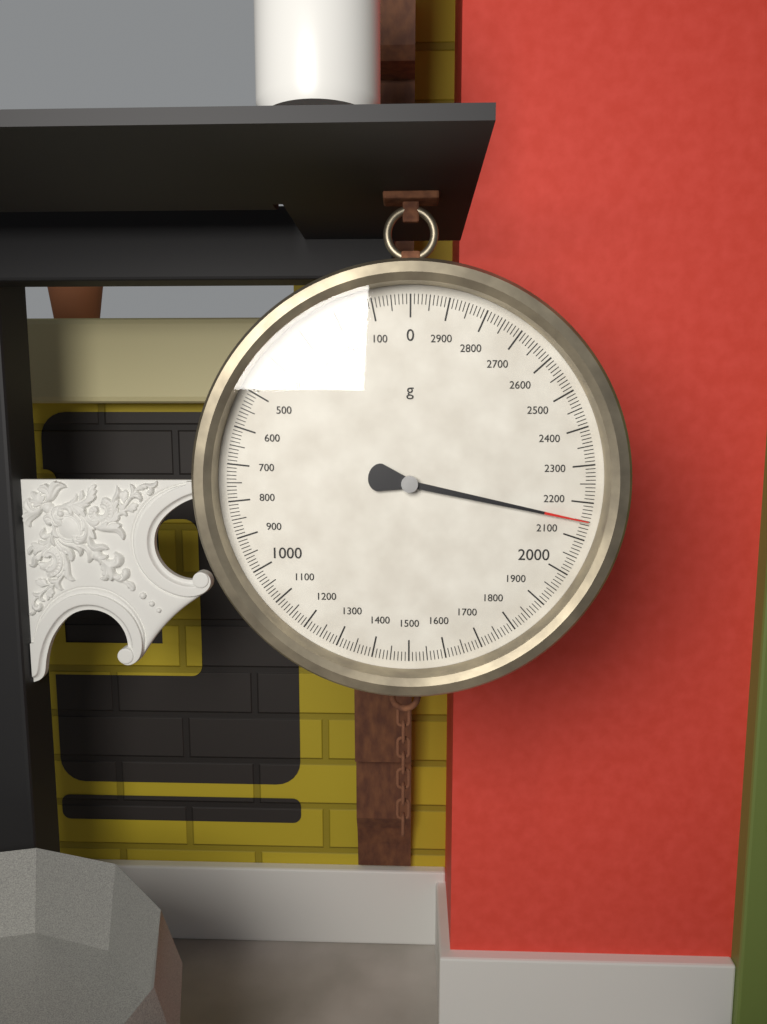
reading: 2150 g
